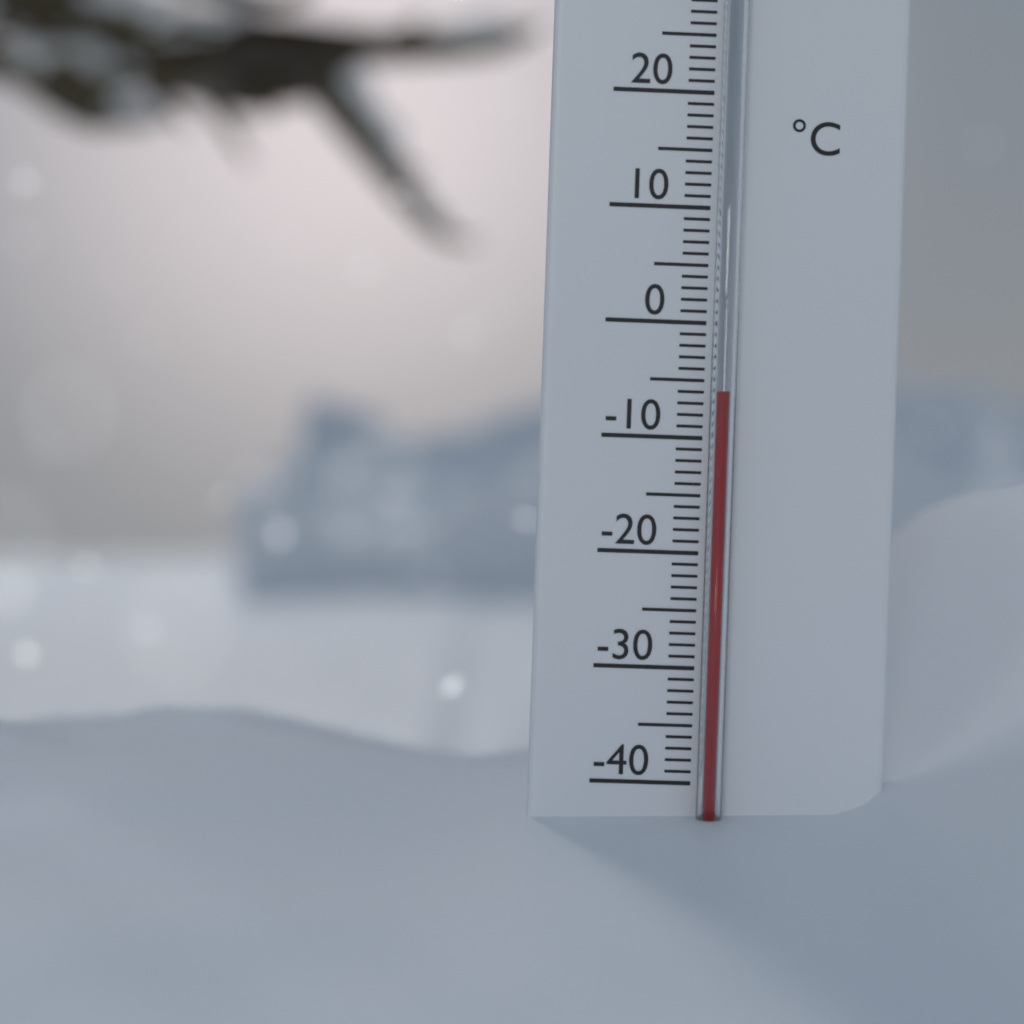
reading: -6 °C
